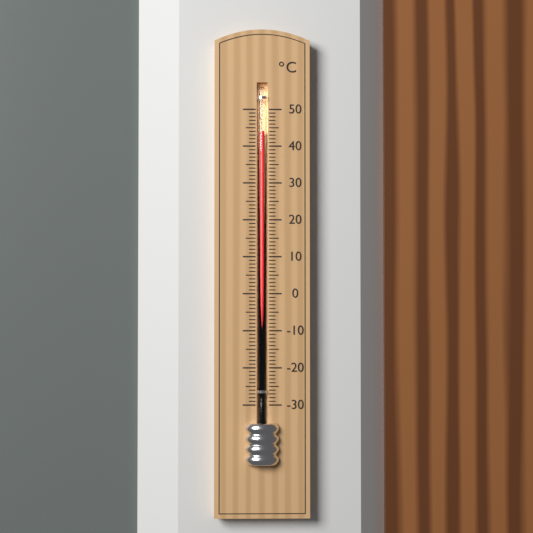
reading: 44 °C
